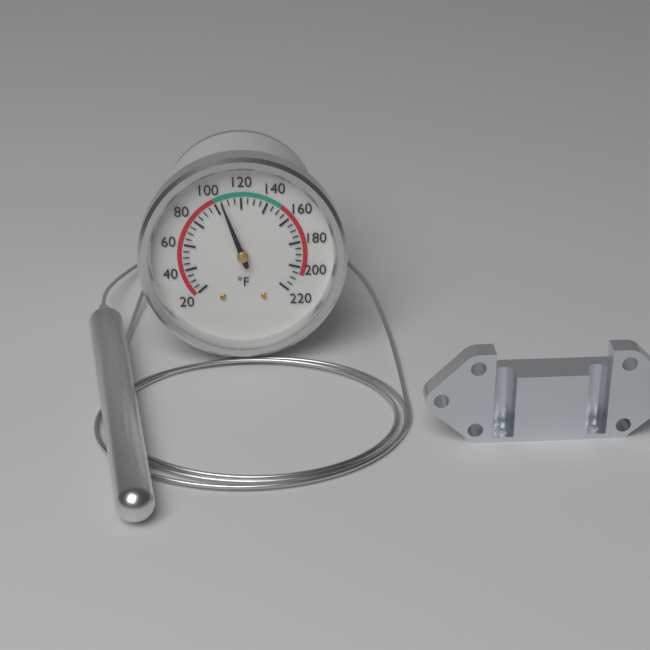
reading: 105 °F
